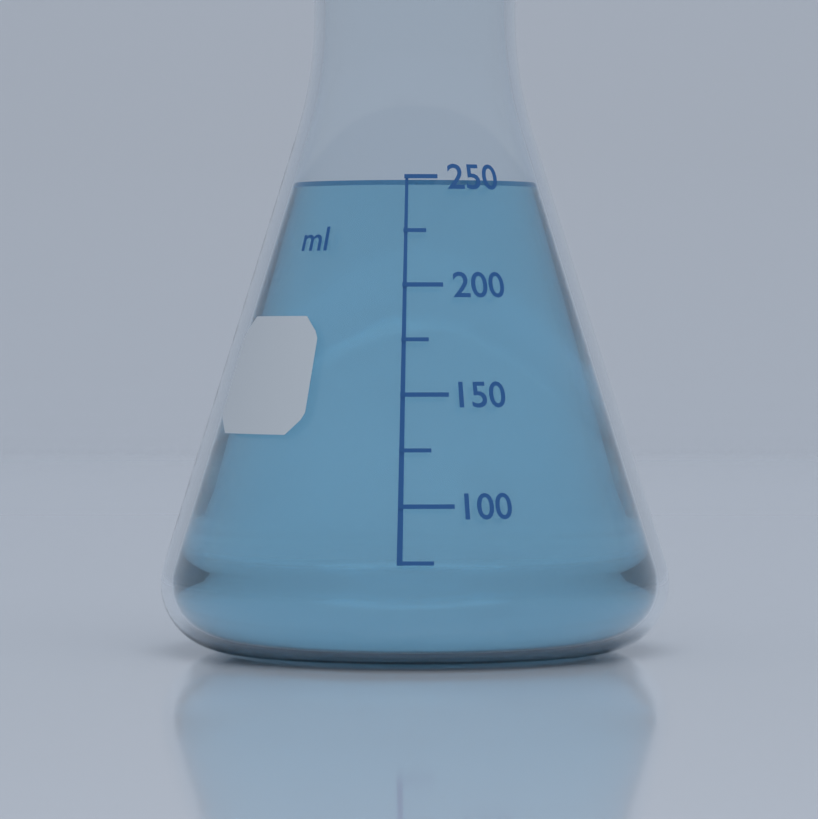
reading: 248 ml
